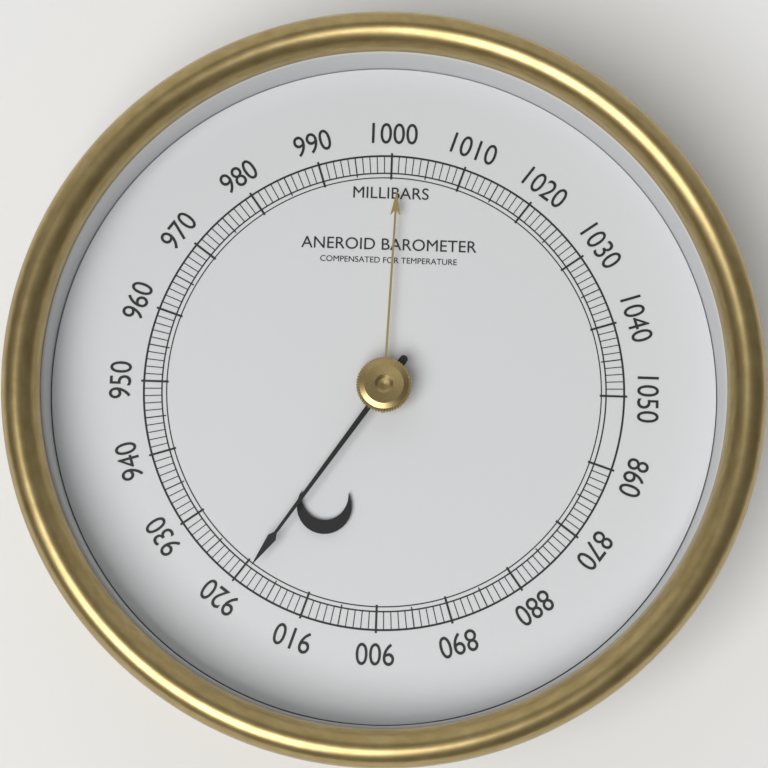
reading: 919 mbar
